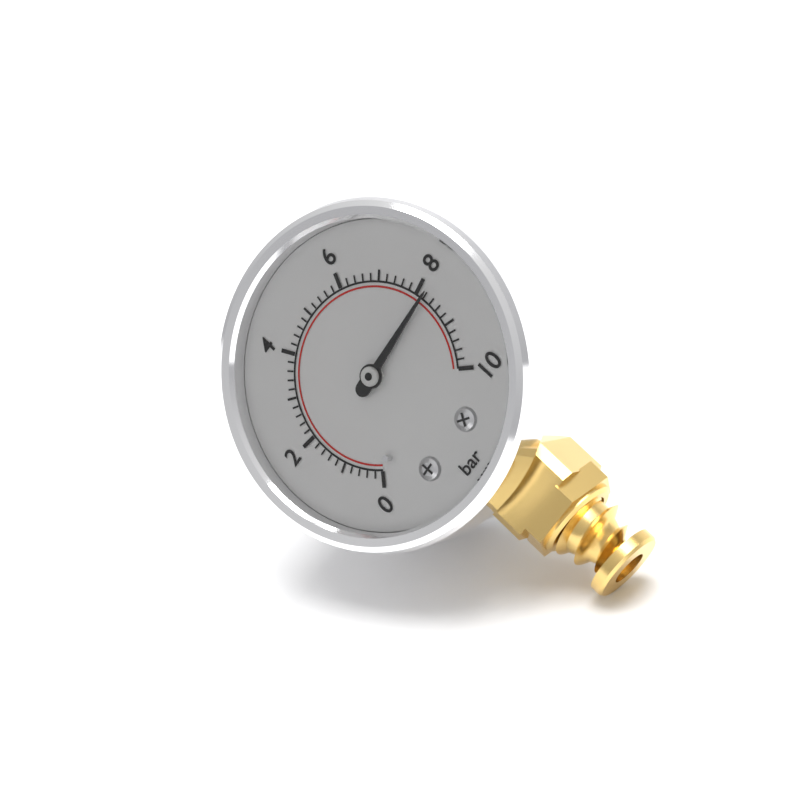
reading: 8.2 bar
